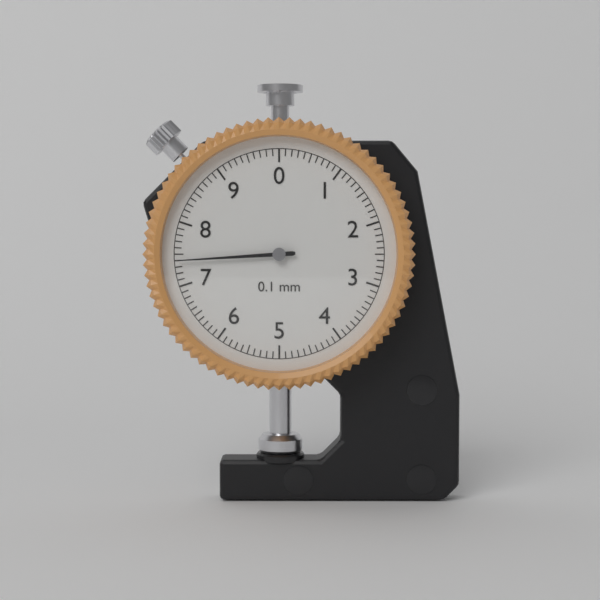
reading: 7.4 mm
